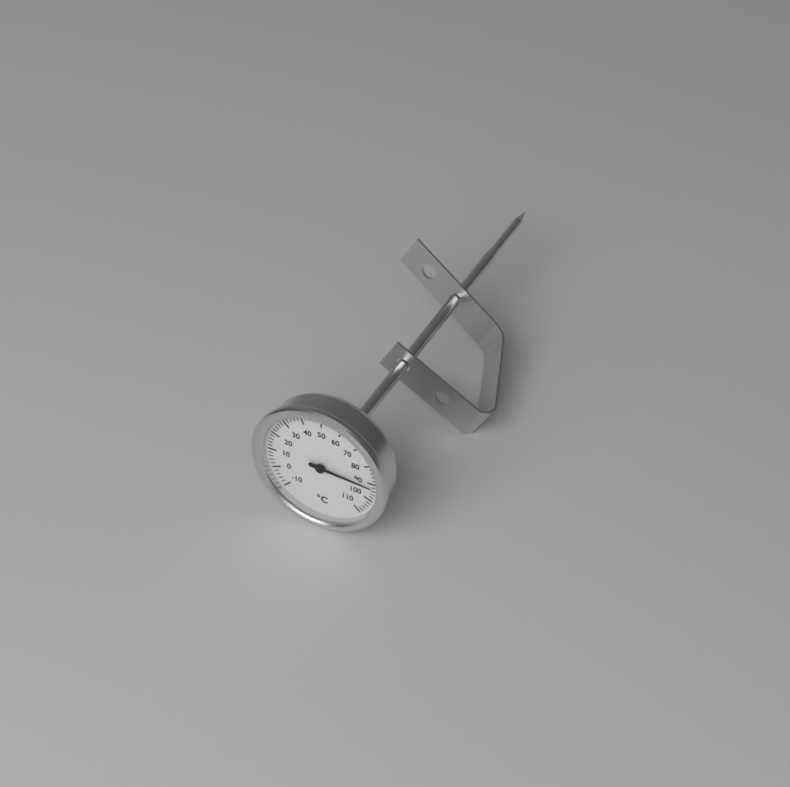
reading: 92 °C
